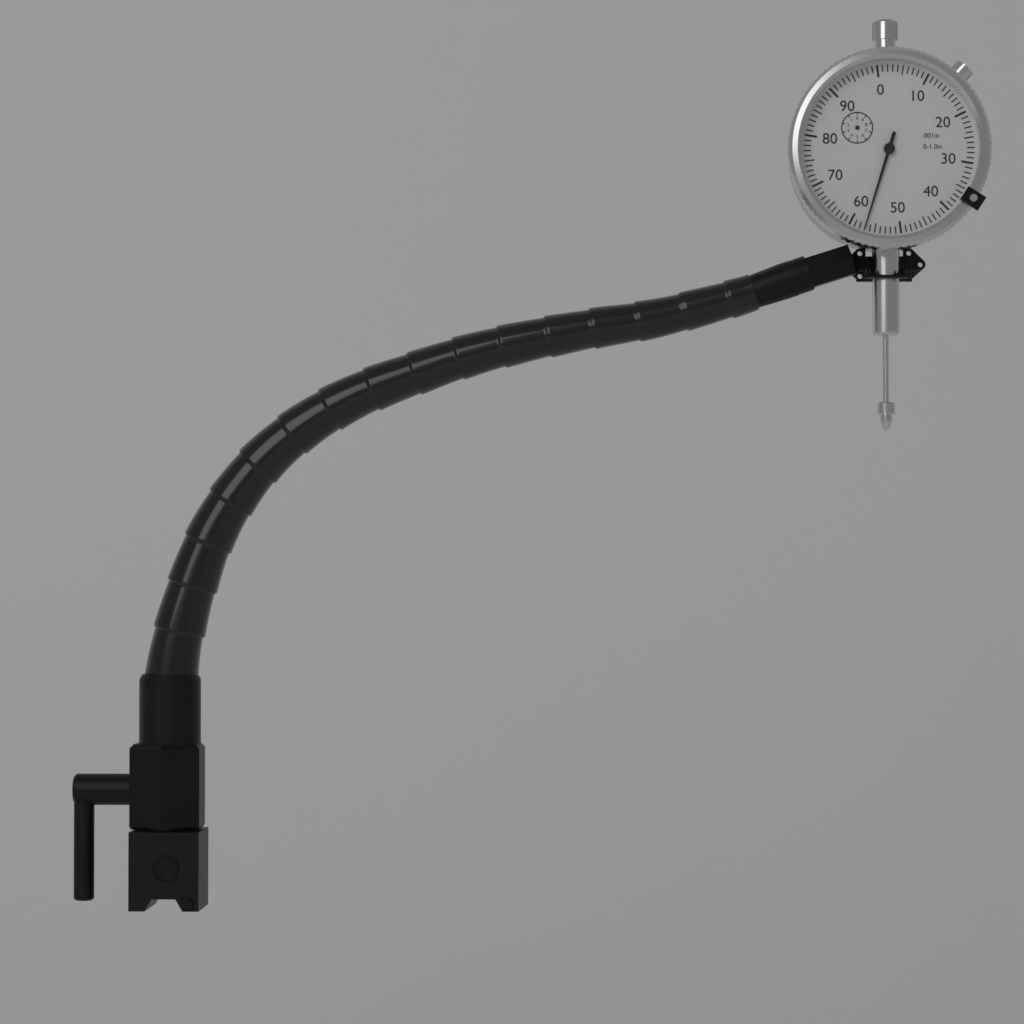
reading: 0.057 in
